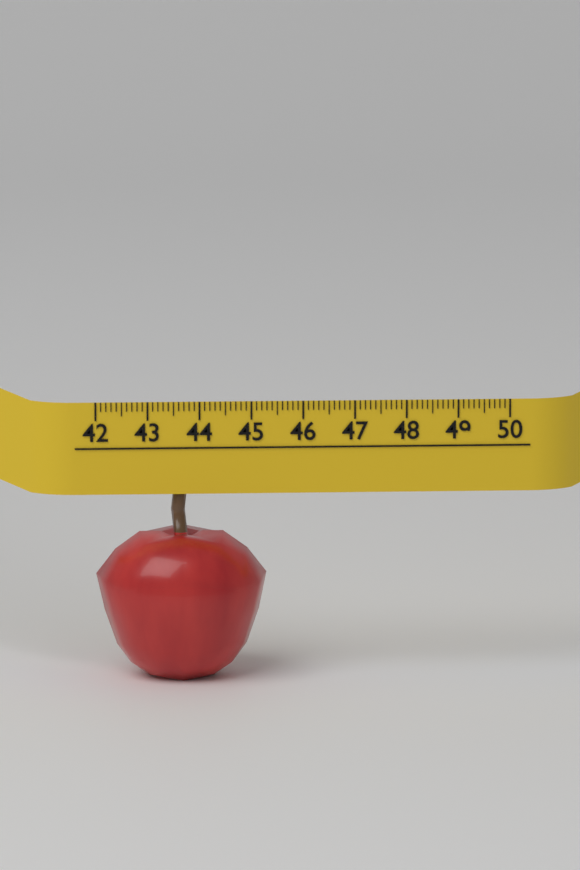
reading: 45.3 (no unit)
